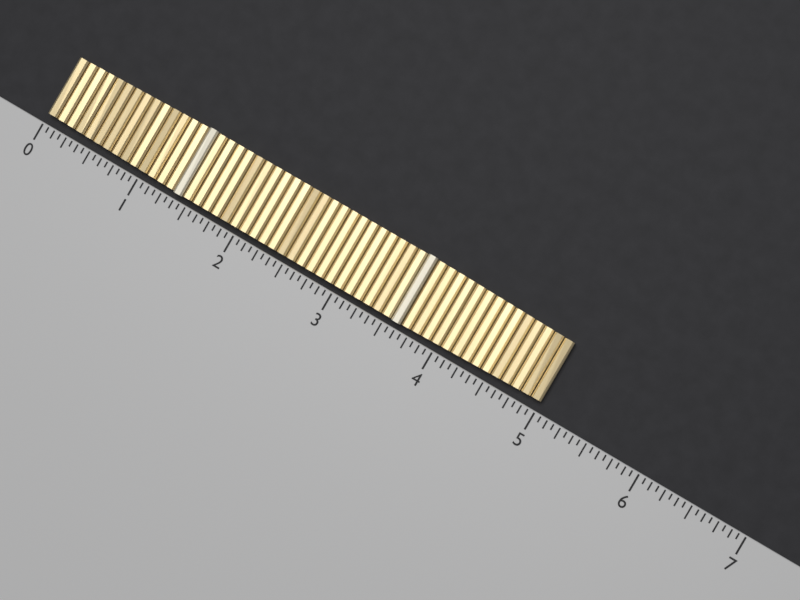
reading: 5.0000 (no unit)
